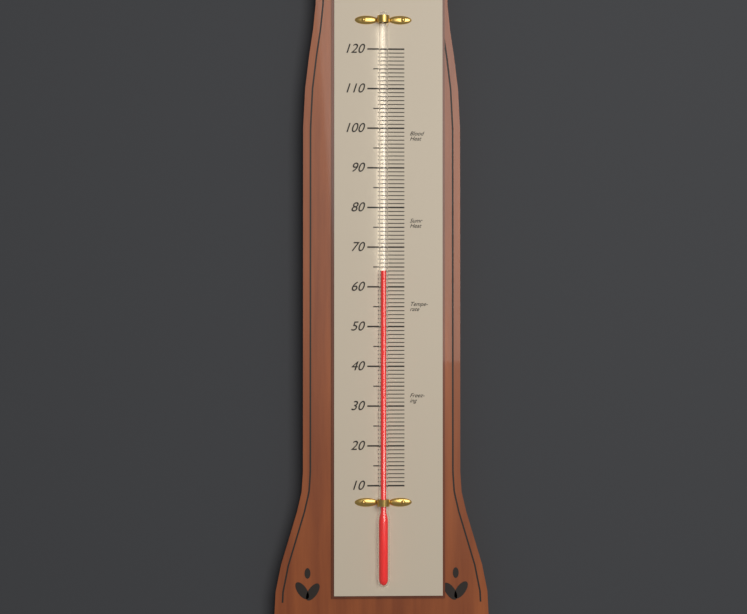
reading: 64 (no unit)
